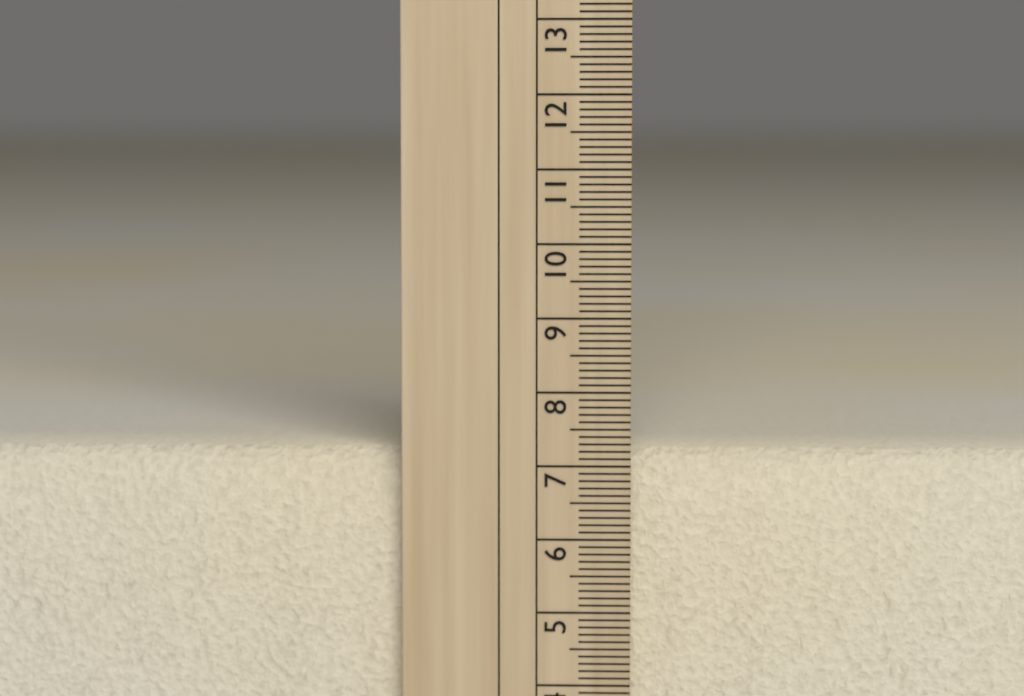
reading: 7.2 cm
